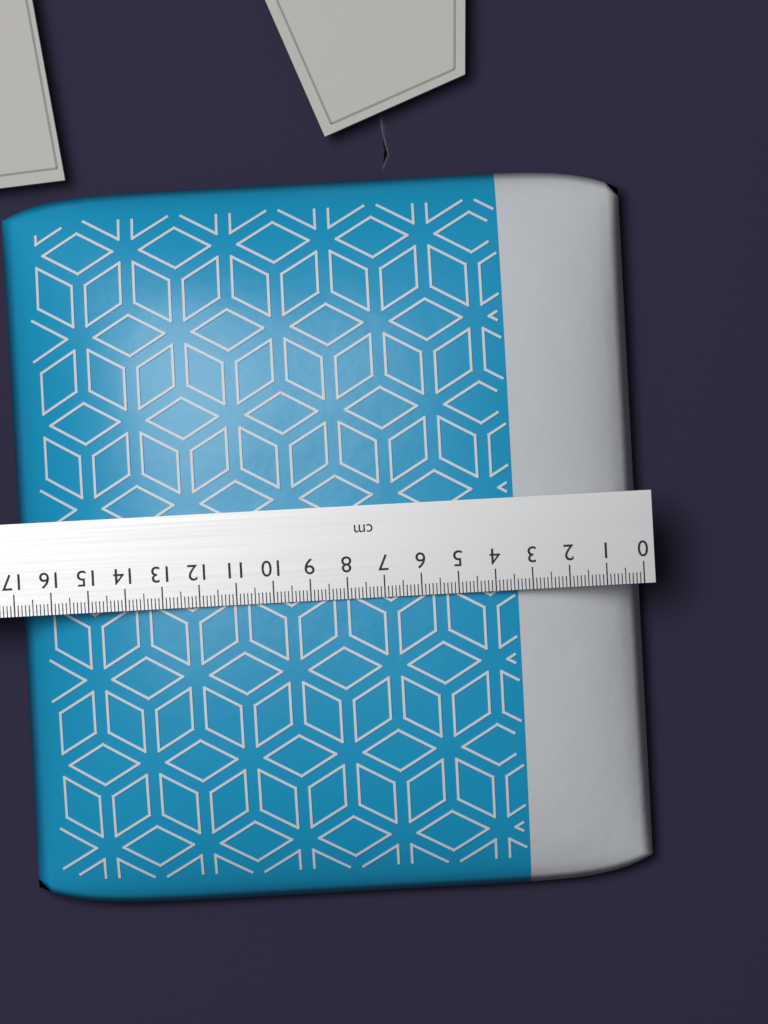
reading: 17.0 cm
